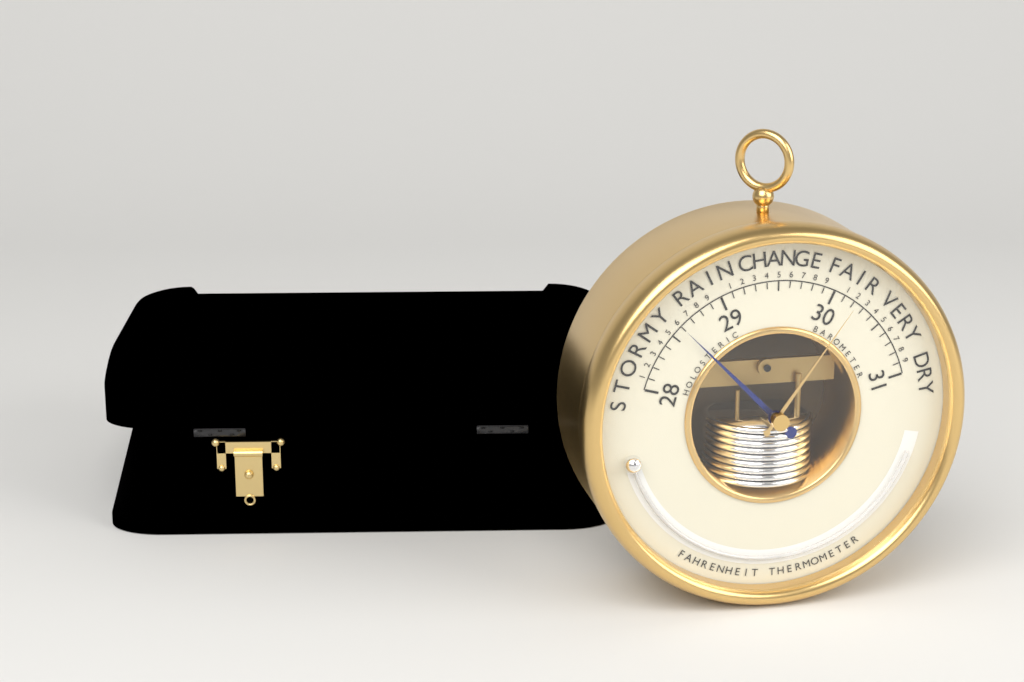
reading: 28.6 inHg
